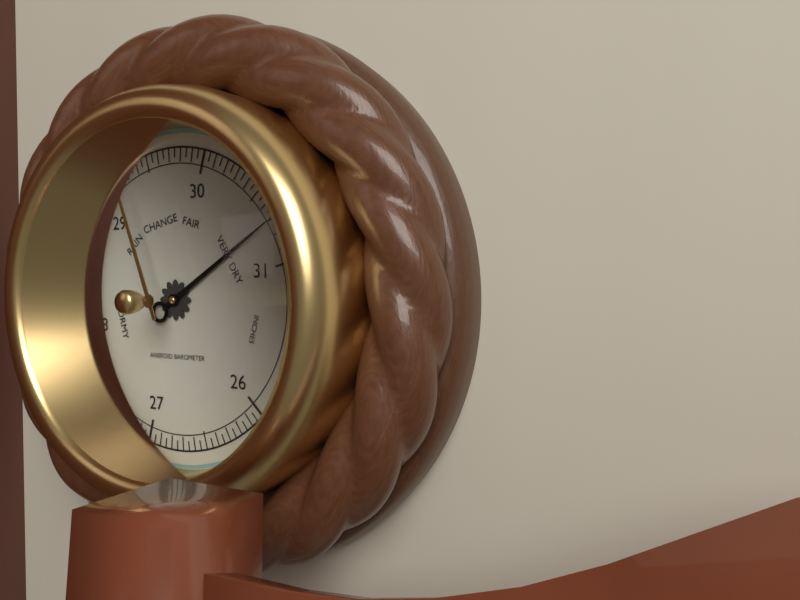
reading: 30.70 inHg
